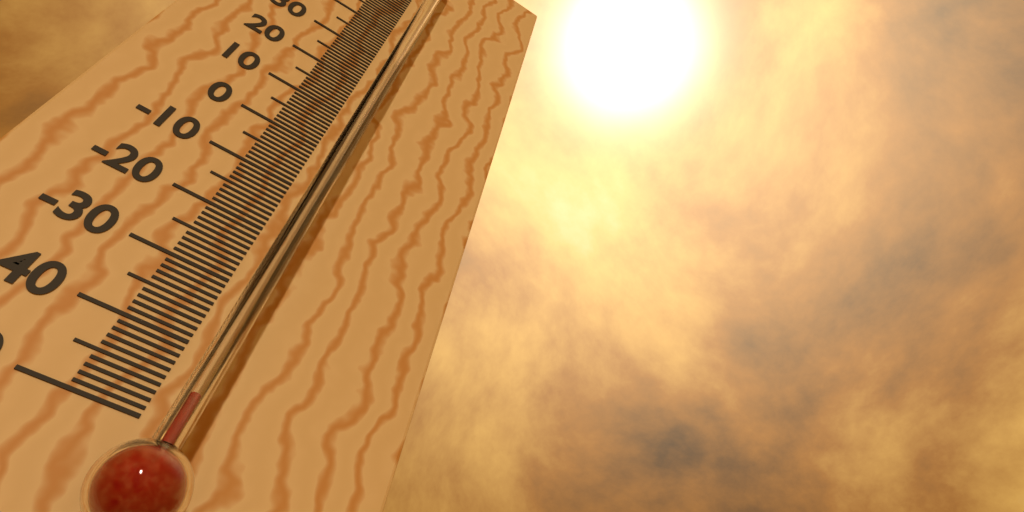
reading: -48 °C
